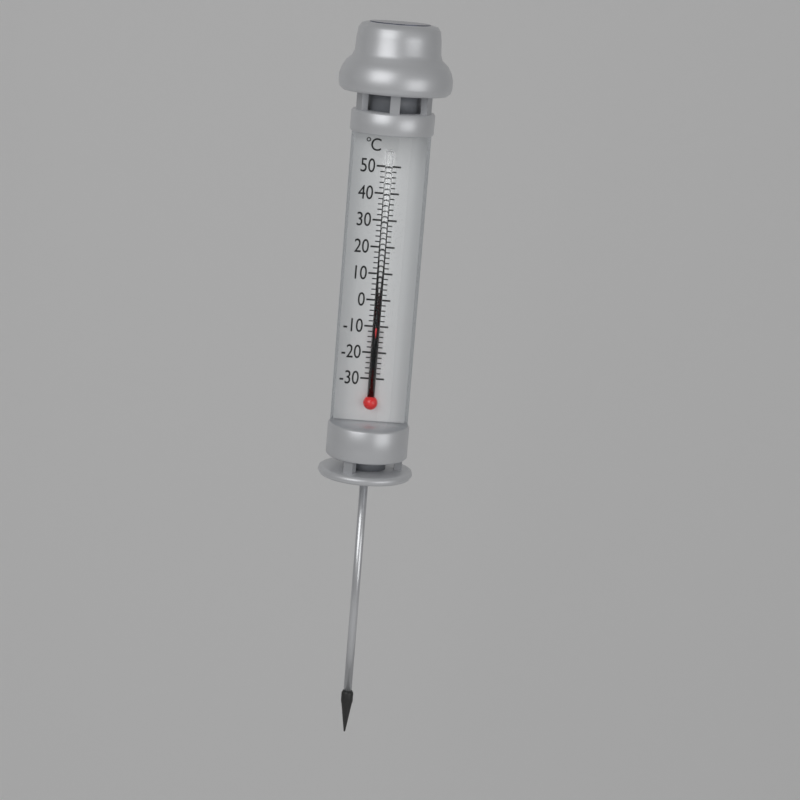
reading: -10 °C
